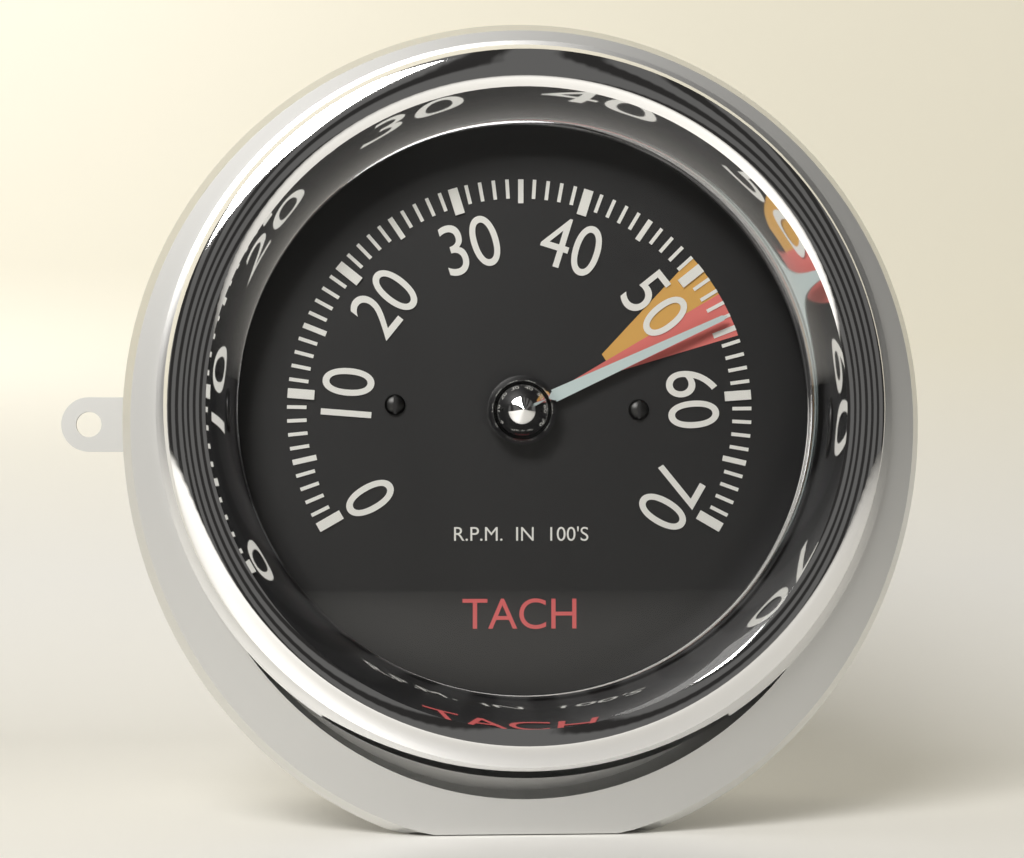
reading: 54 RPM x100
